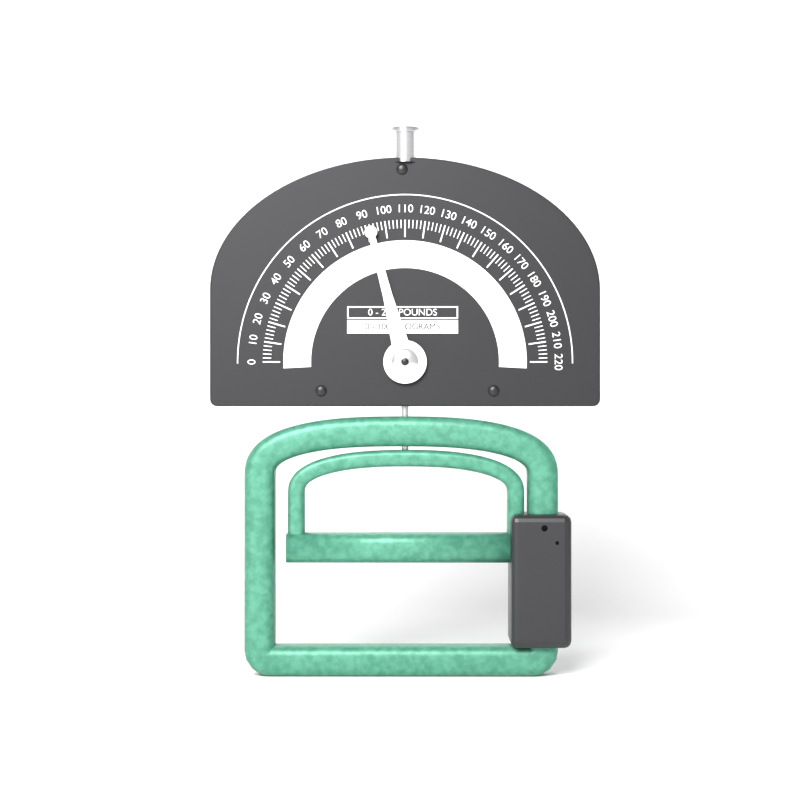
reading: 92 lb
